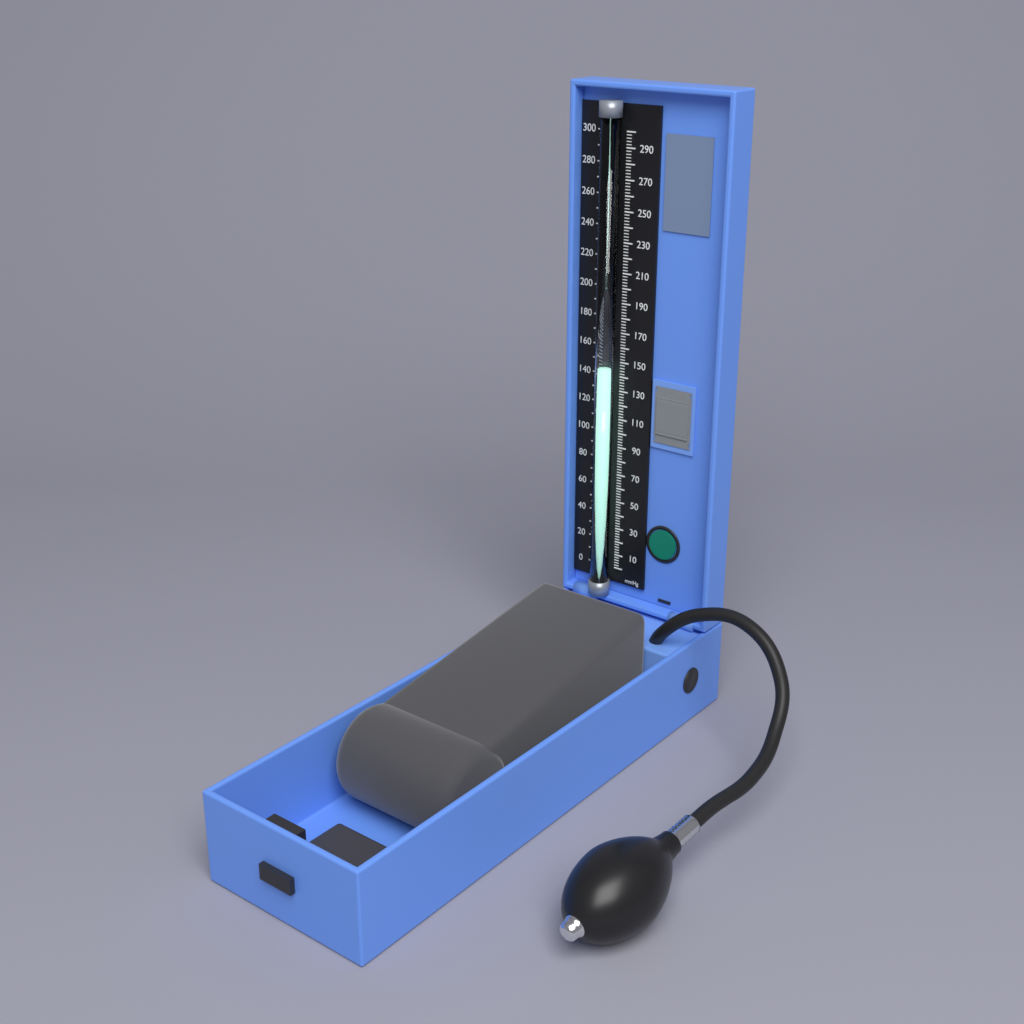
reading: 146 mmHg
